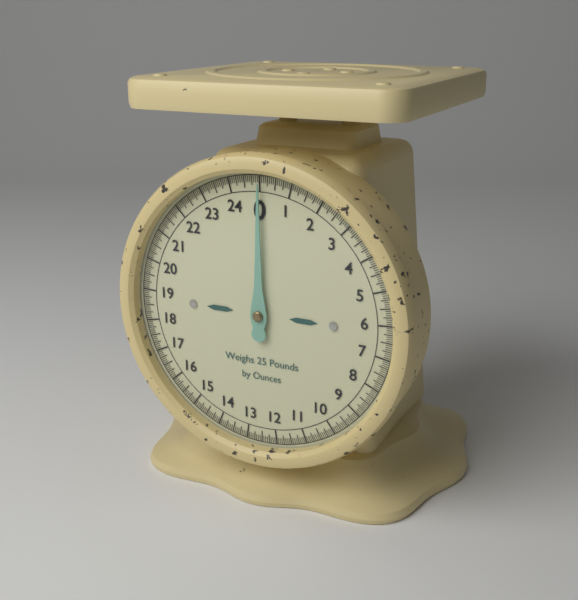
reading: 0.0000 lb
